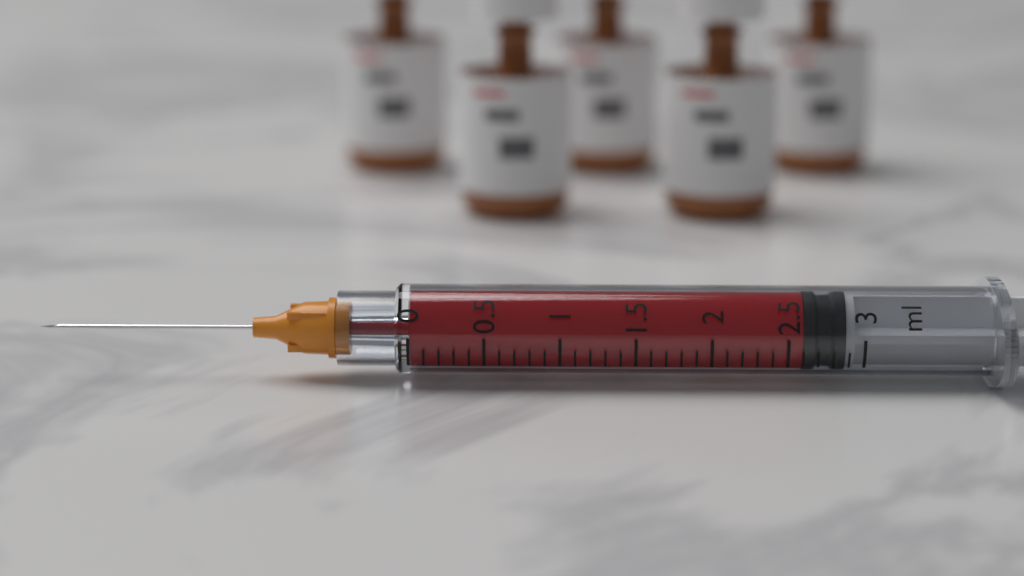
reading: 2.6 ml
